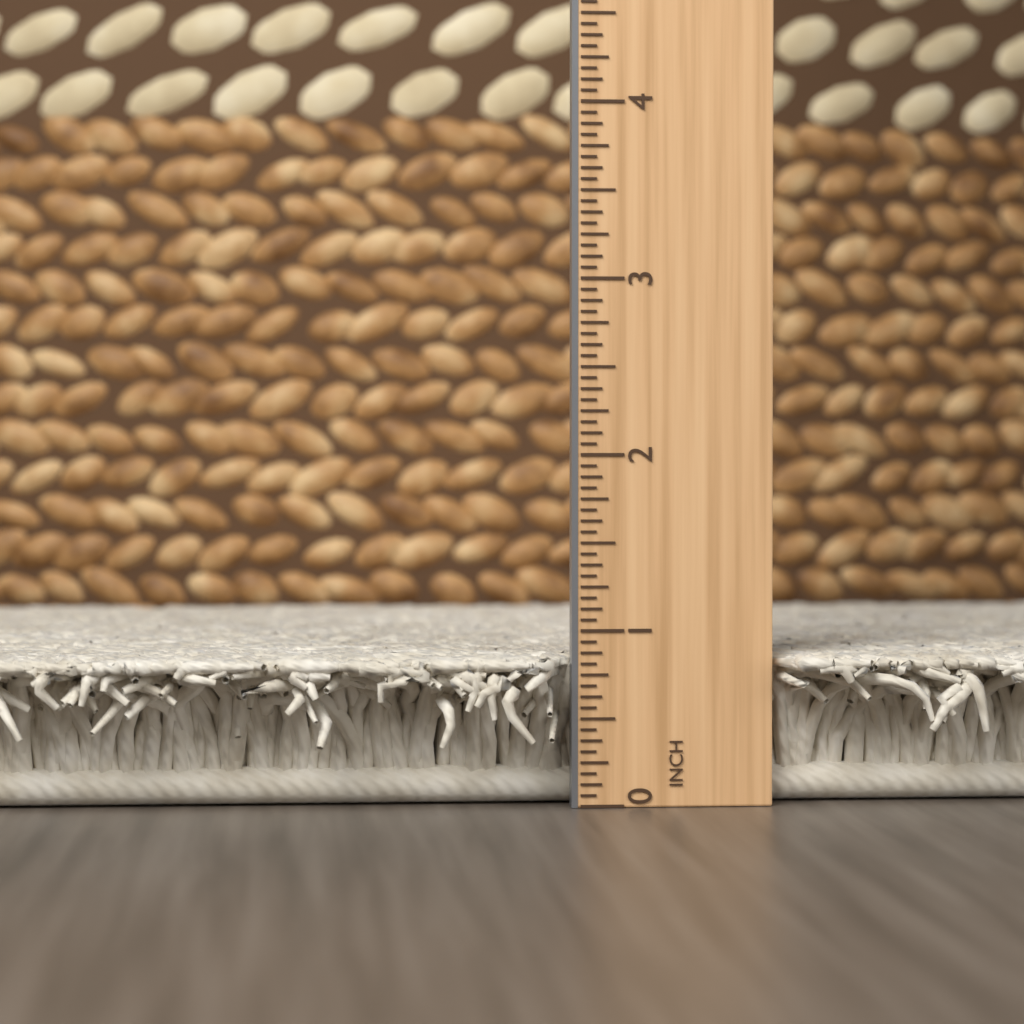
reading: 0.8750 in
